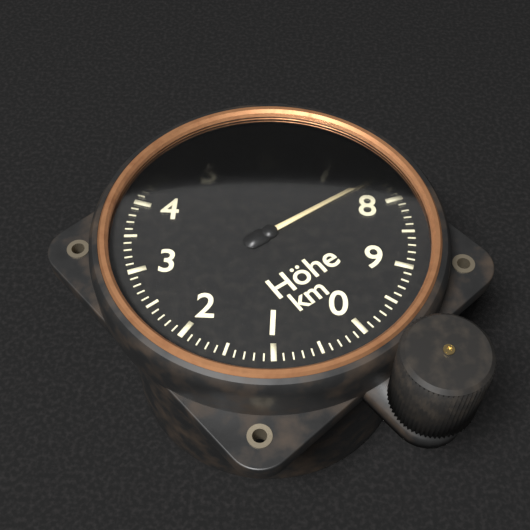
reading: 7.6 km
